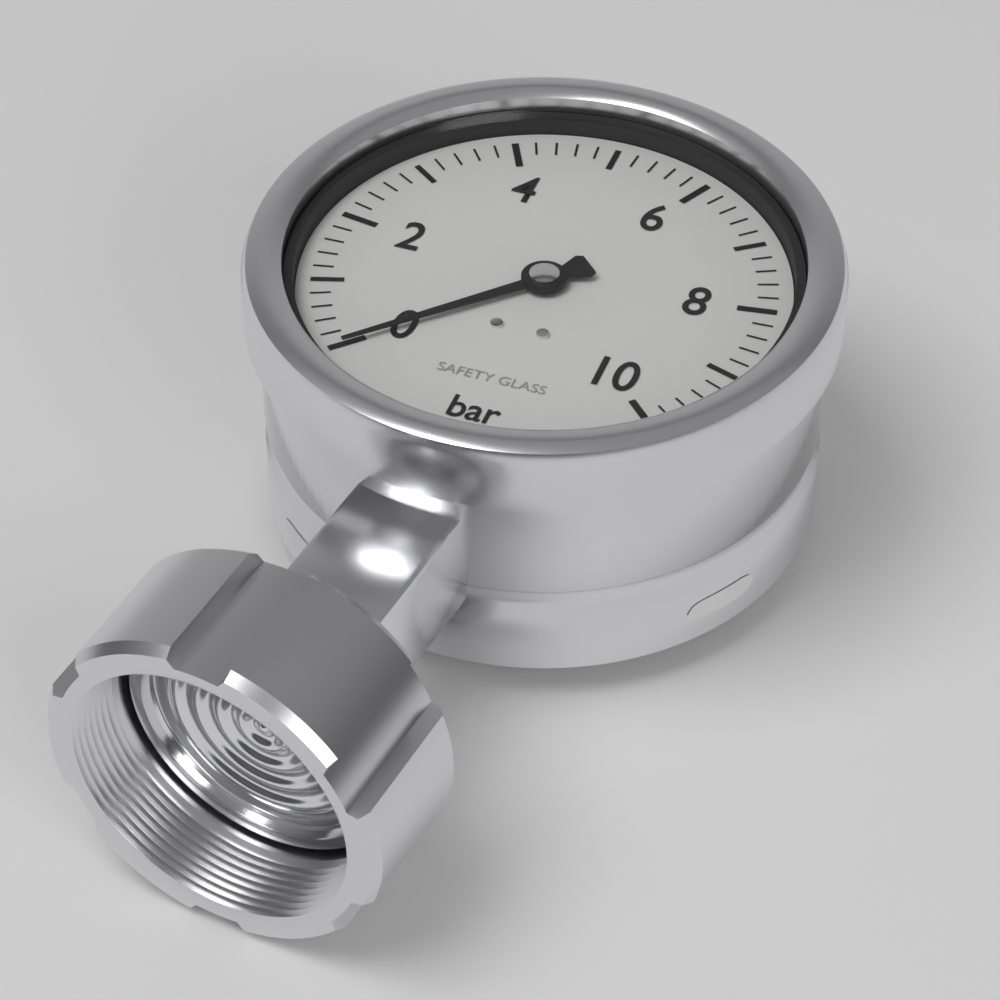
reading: 0.0 bar
